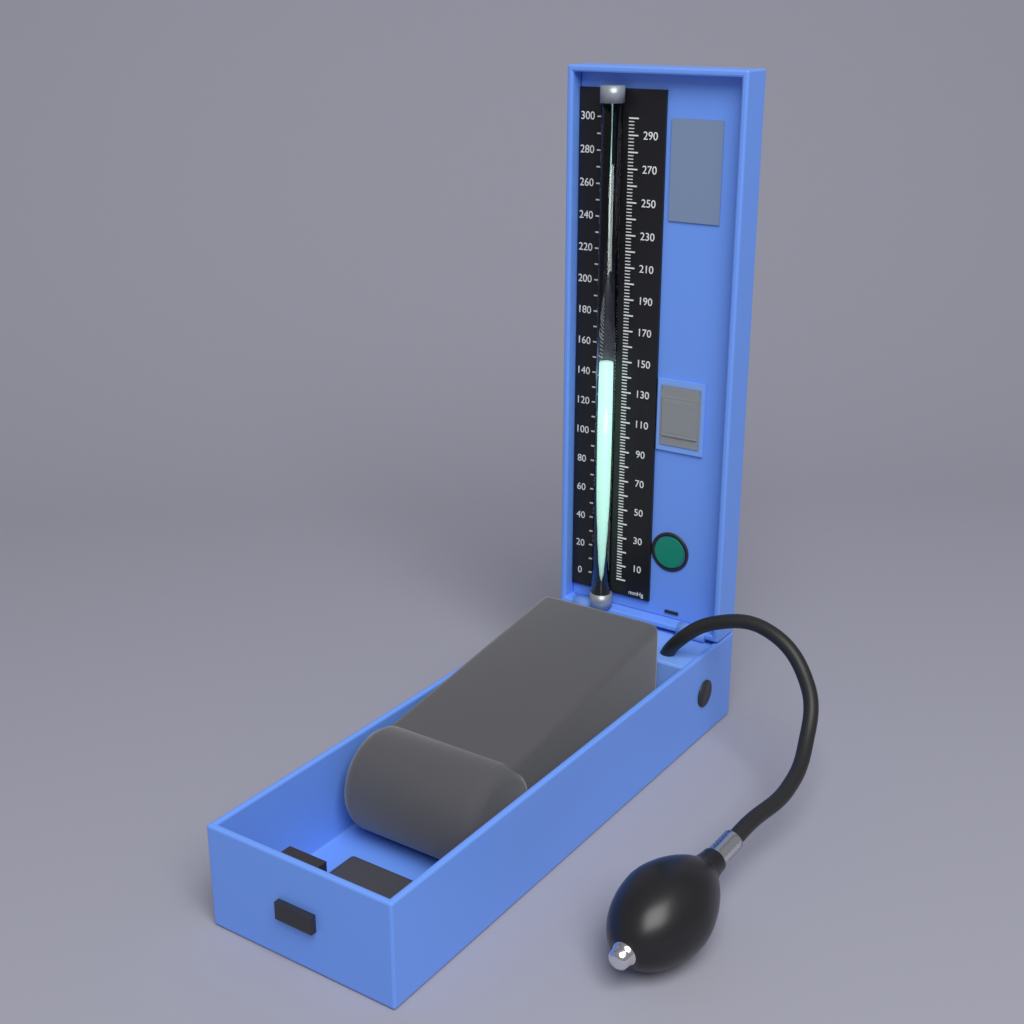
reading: 150 mmHg
